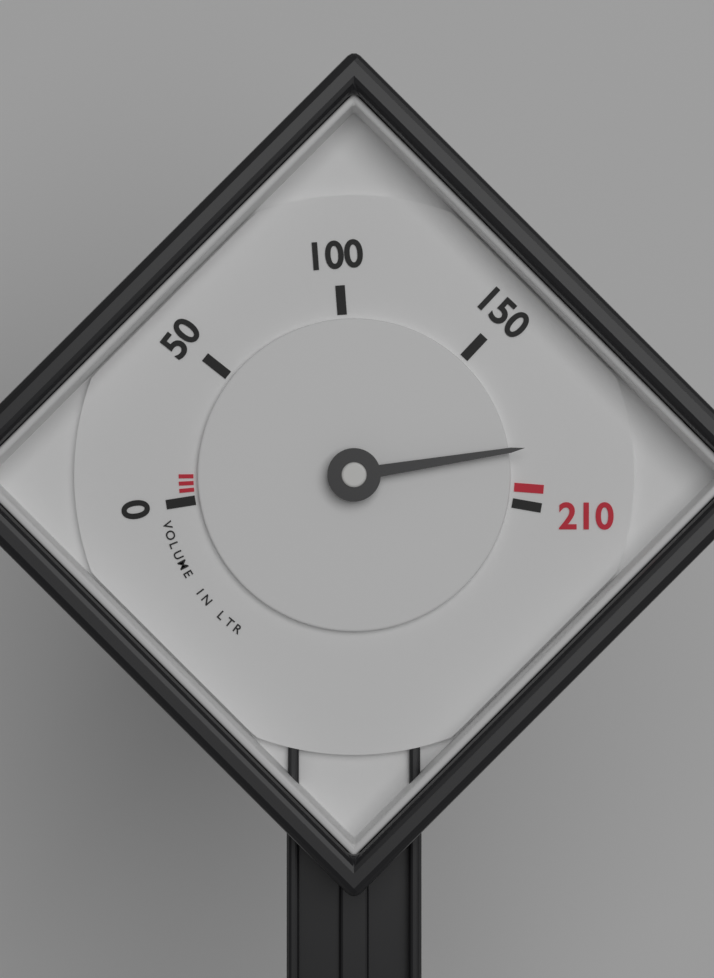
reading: 190 LTR
